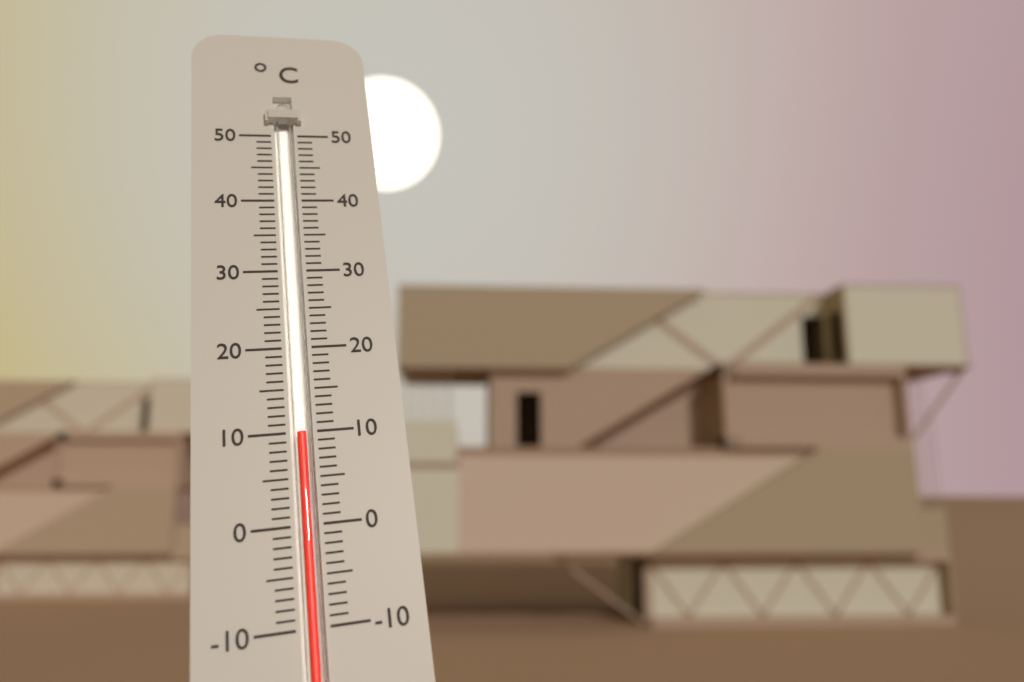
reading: 10 °C
